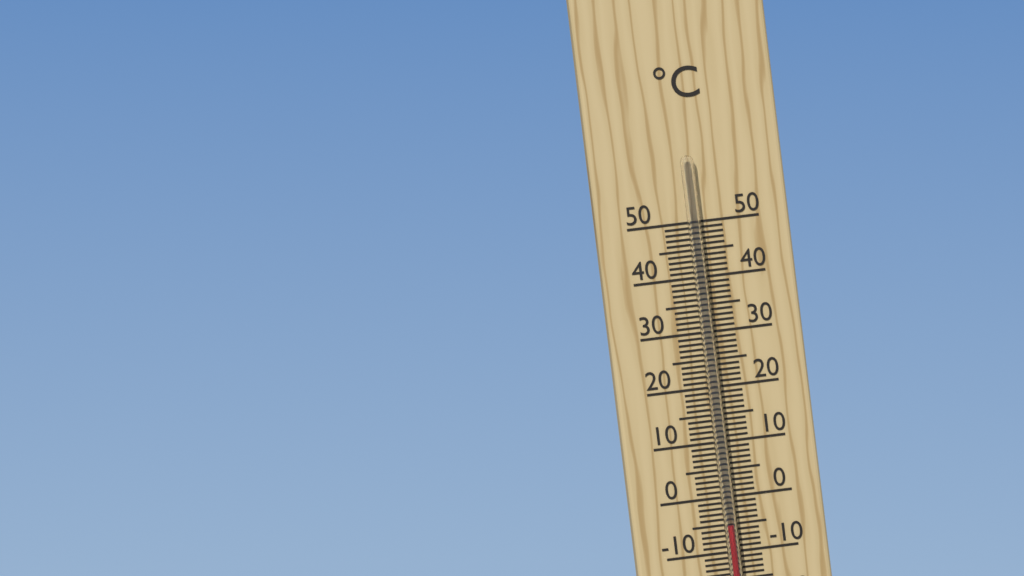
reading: -5 °C
